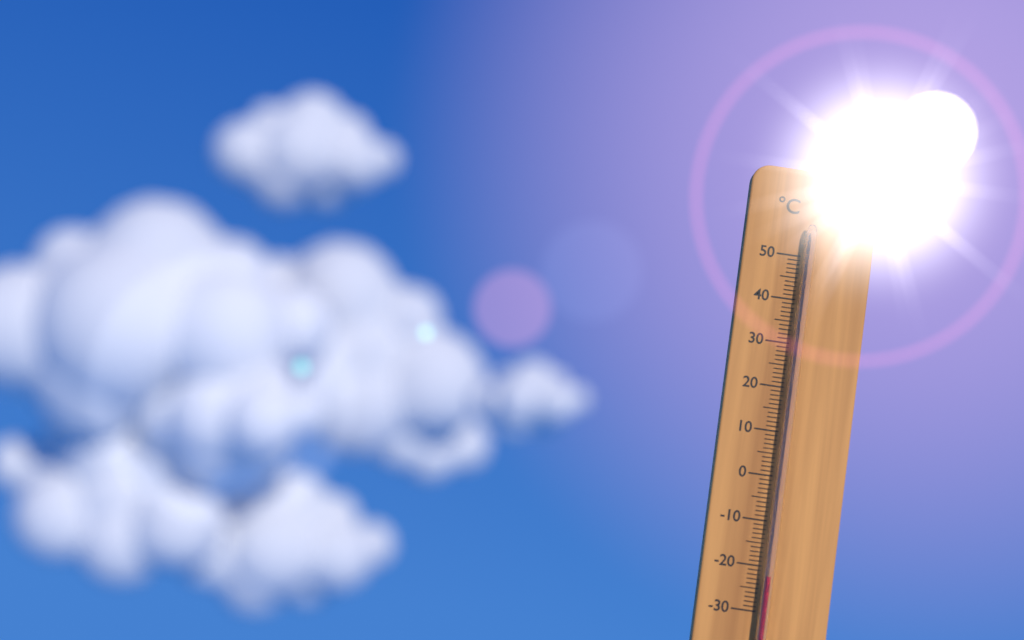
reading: -22 °C
